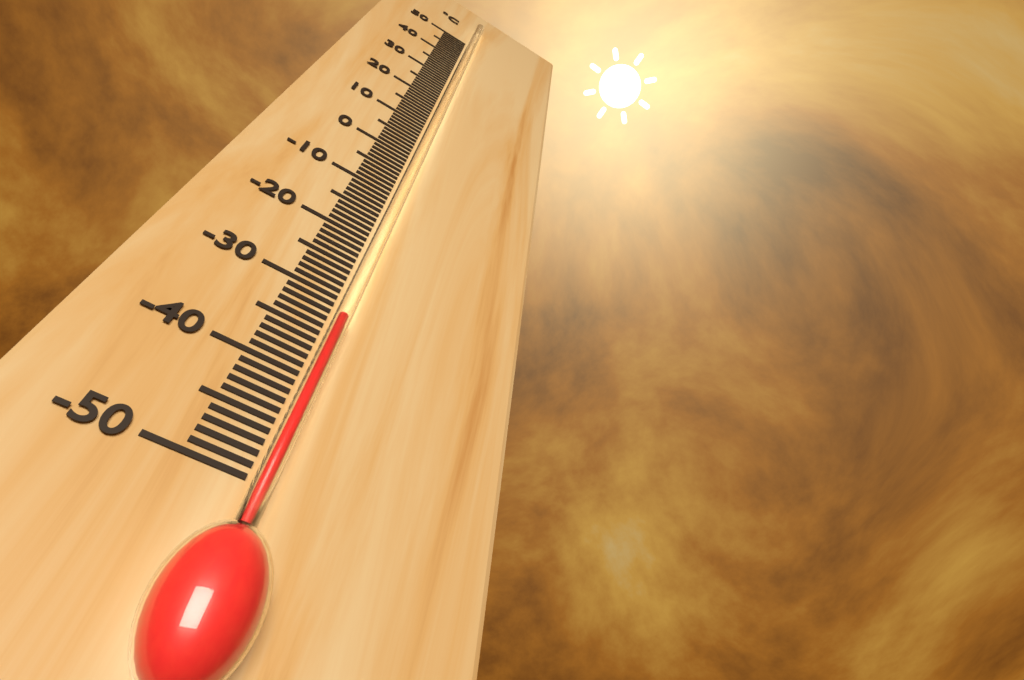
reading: -33 °C
